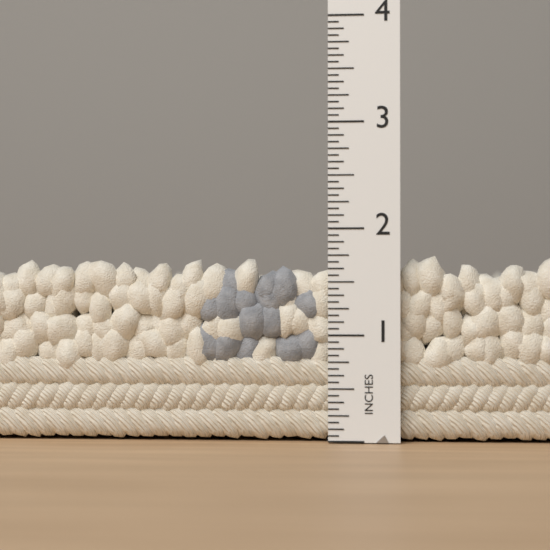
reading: 1.7500 in
